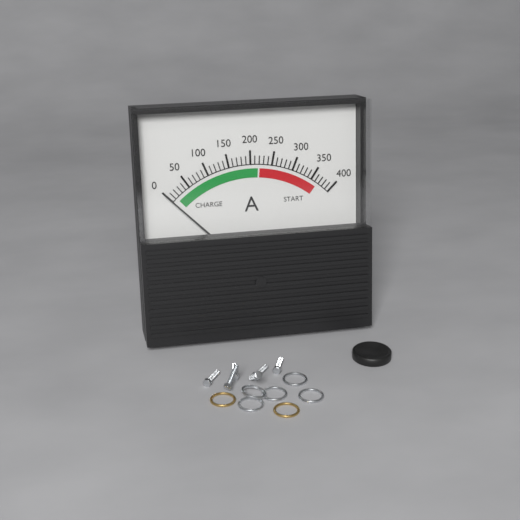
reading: 0 A
